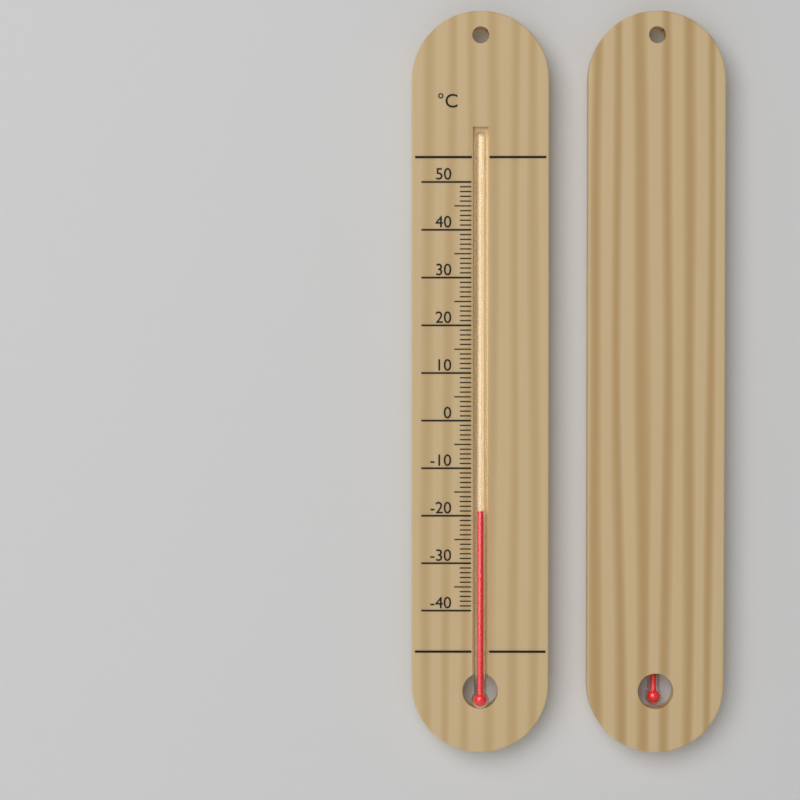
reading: -19 °C
